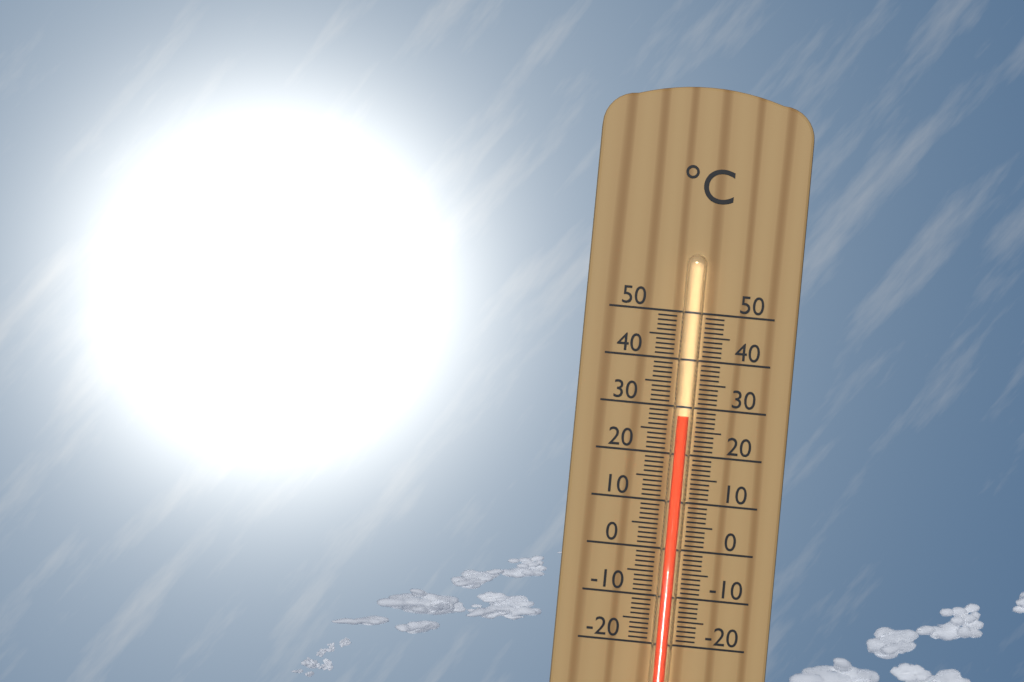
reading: 28 °C
